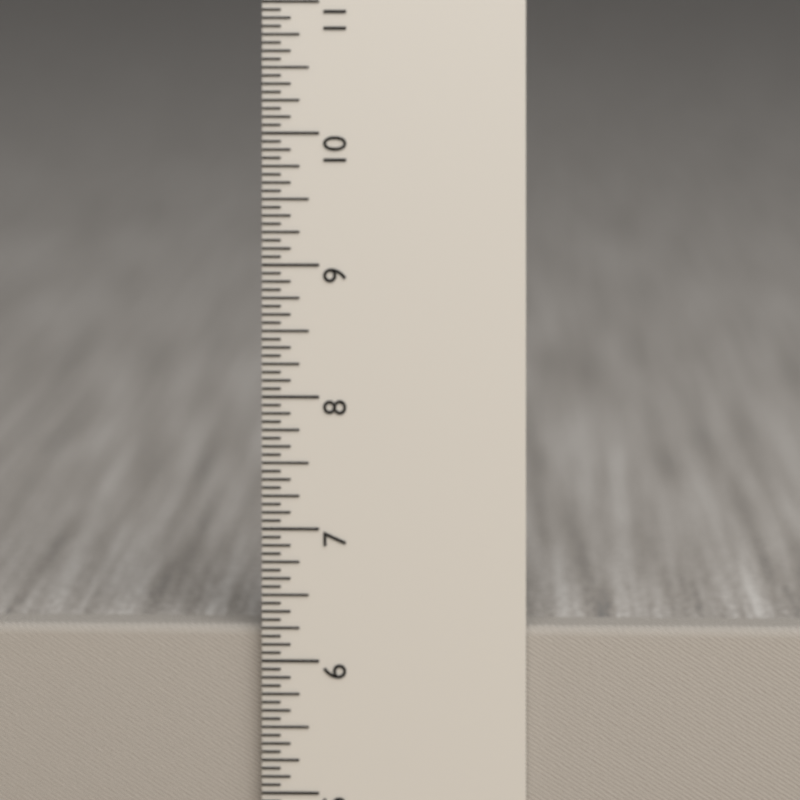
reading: 6.2500 in
